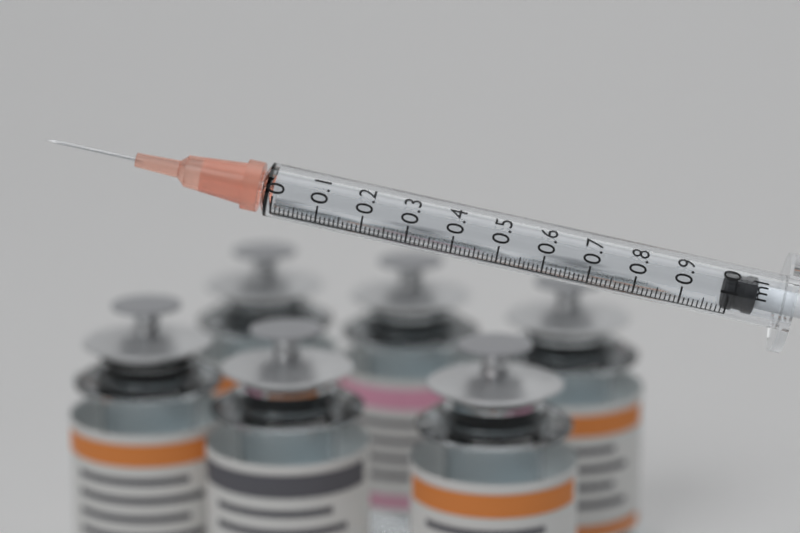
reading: 0.99 ml
